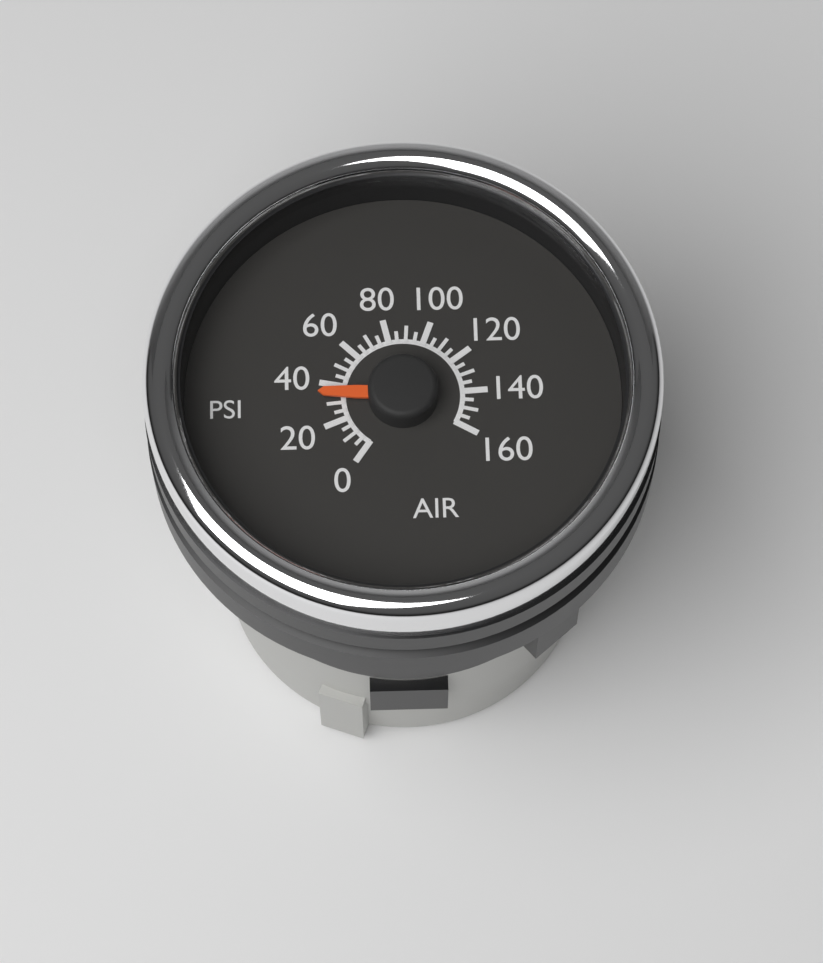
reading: 35 psi
